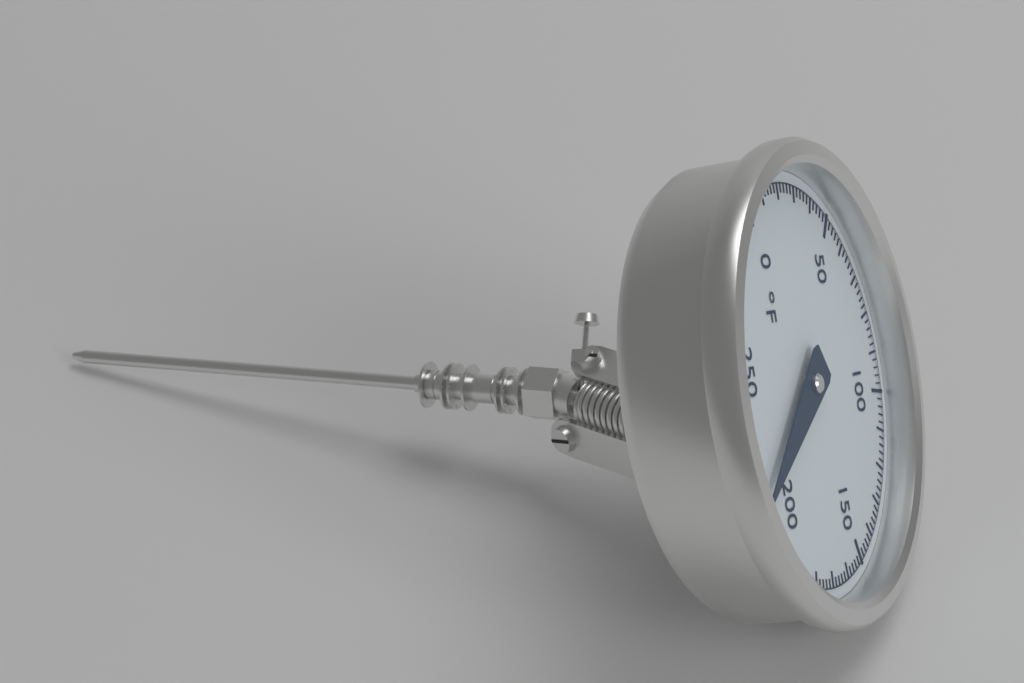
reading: 214 °F
